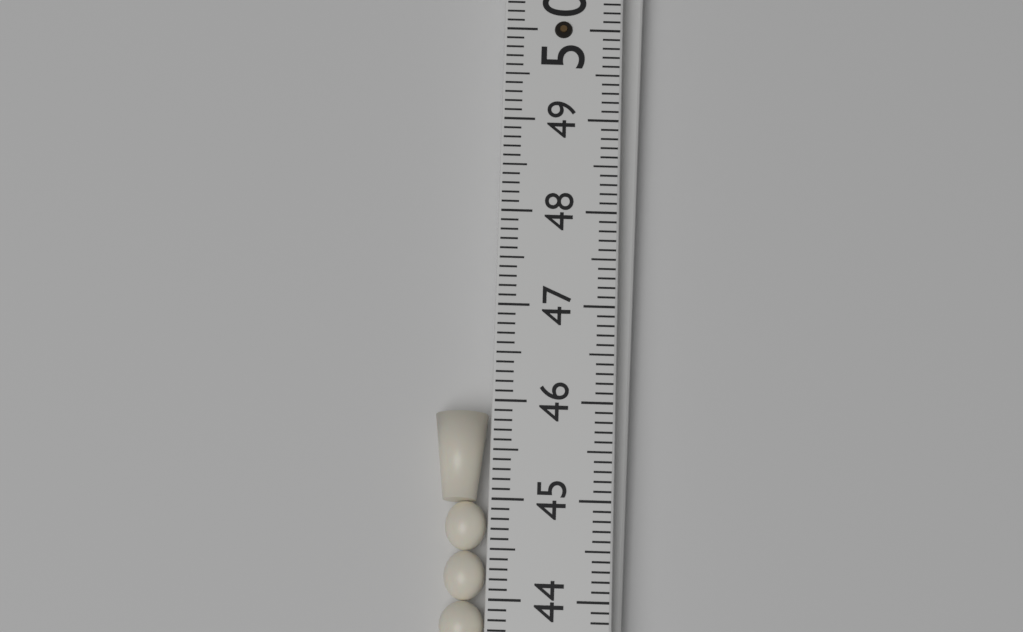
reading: 45.9 (no unit)
